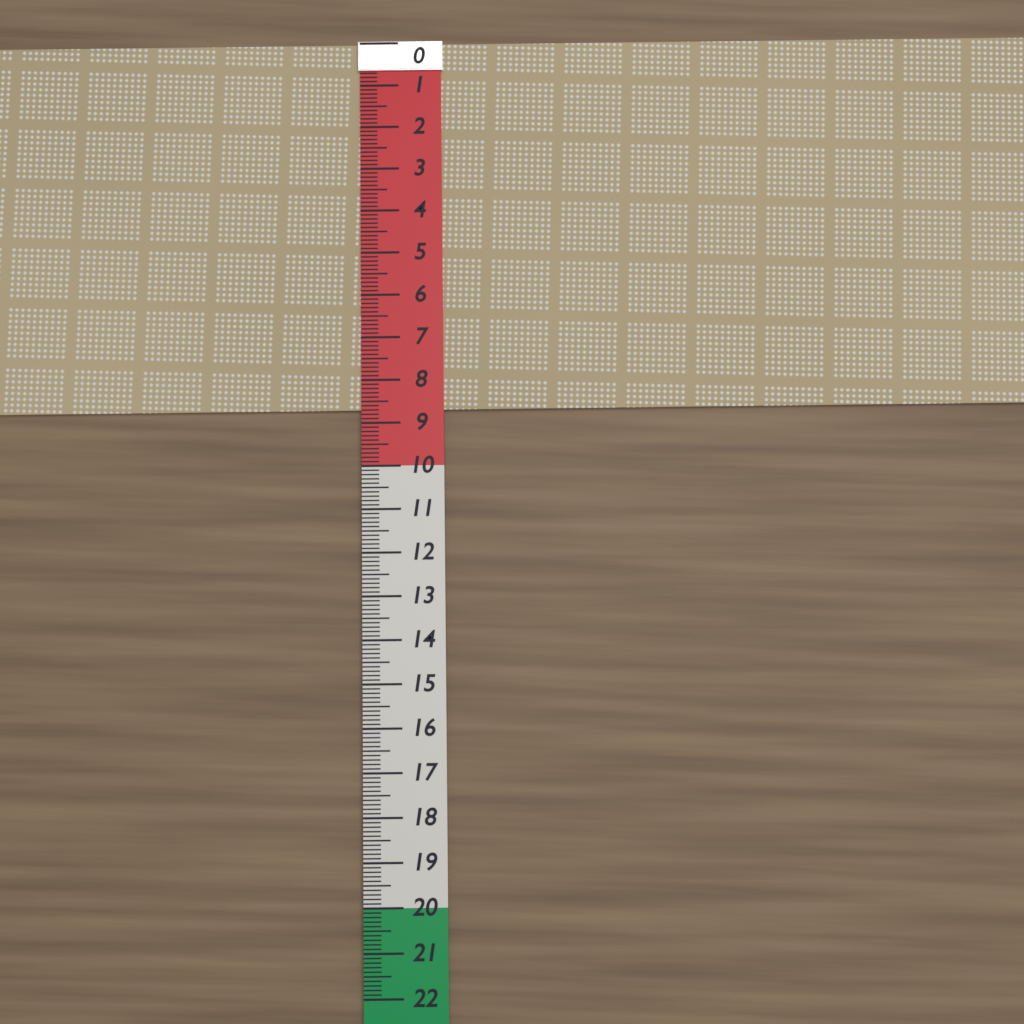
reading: 8.7 (no unit)
